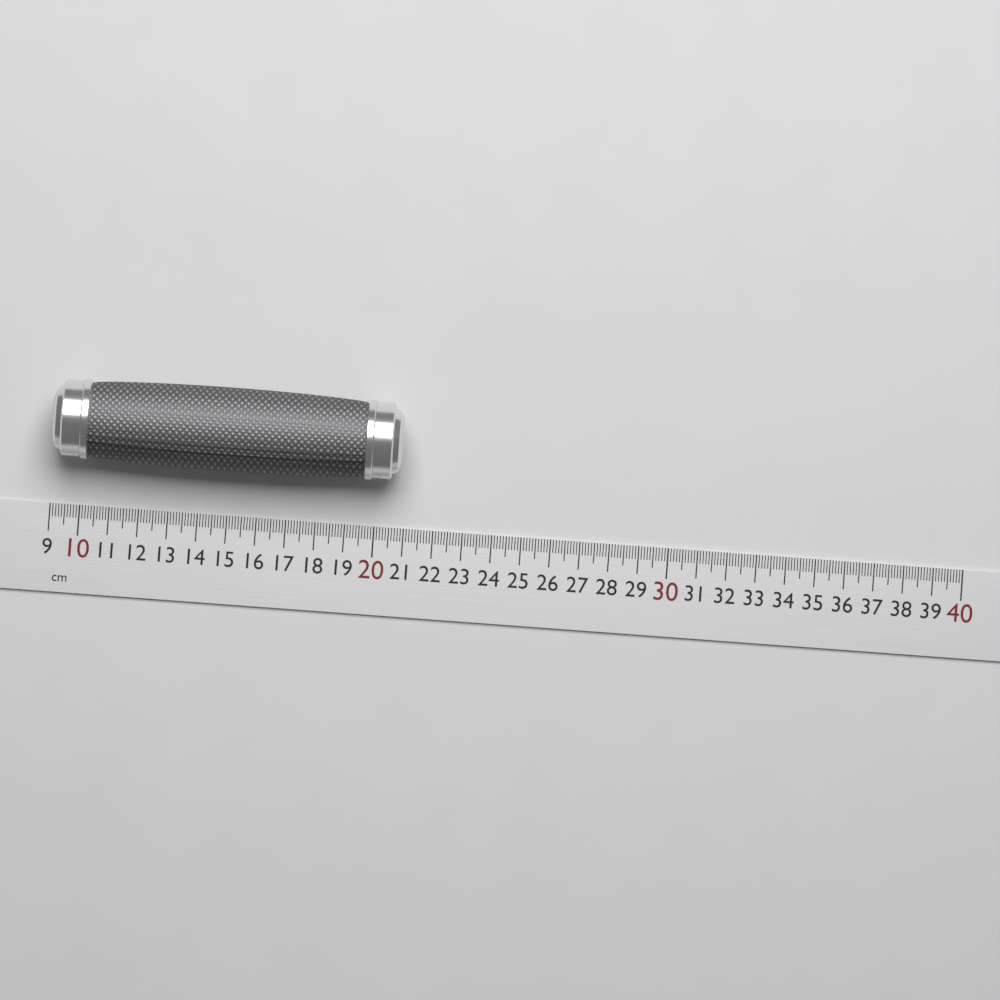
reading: 20.8 cm
